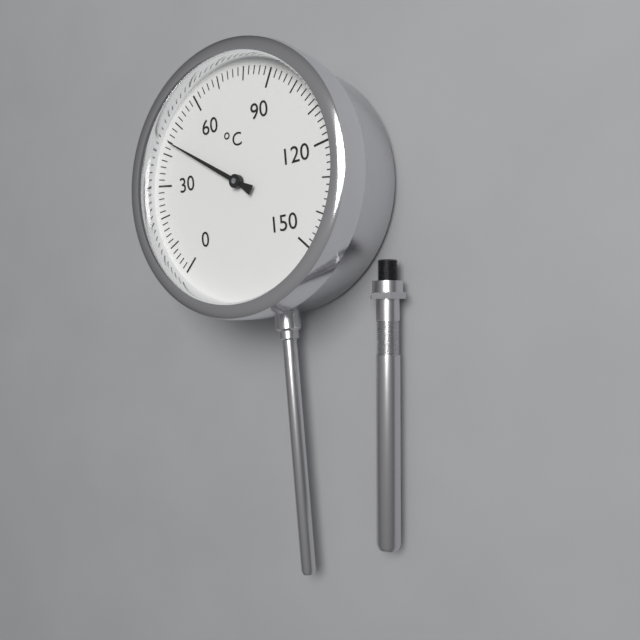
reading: 44 °C
